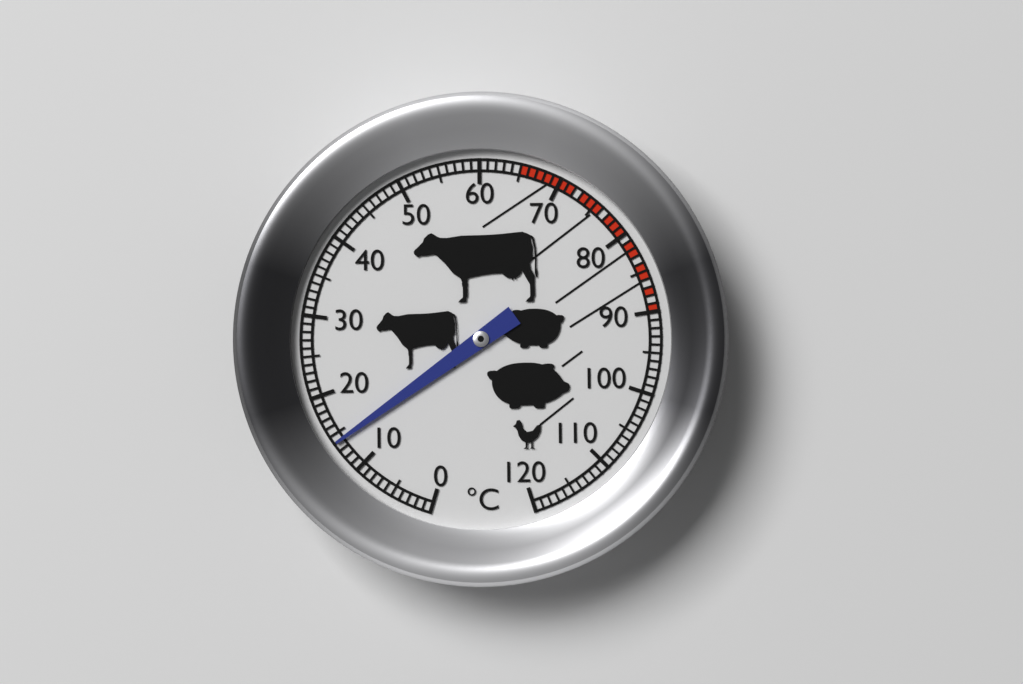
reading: 14 °C
